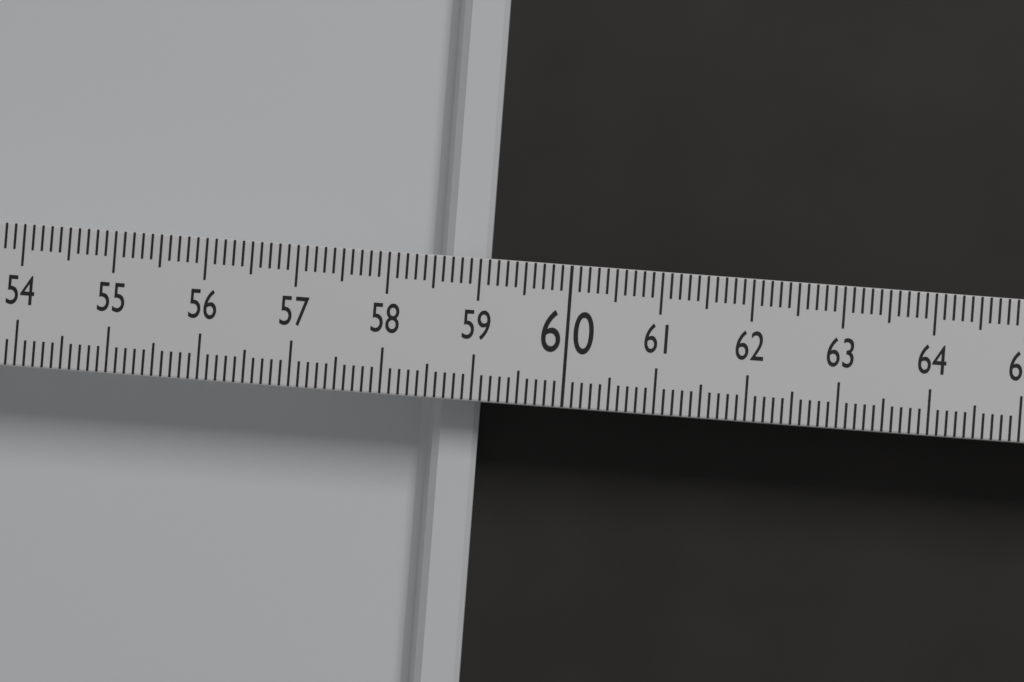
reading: 59.1 (no unit)
